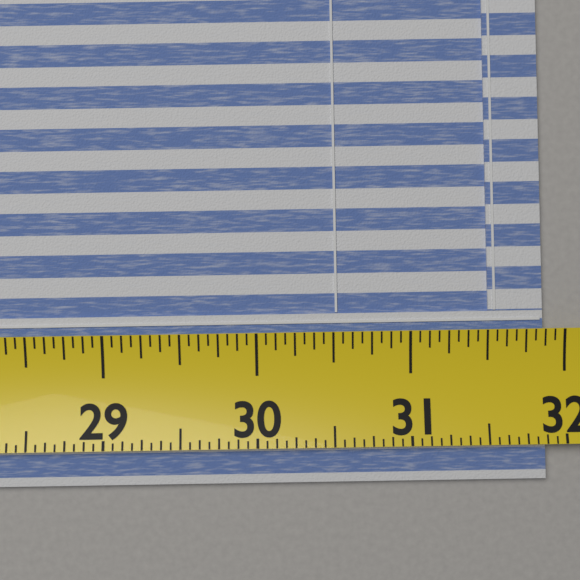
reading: 31.8750 (no unit)
